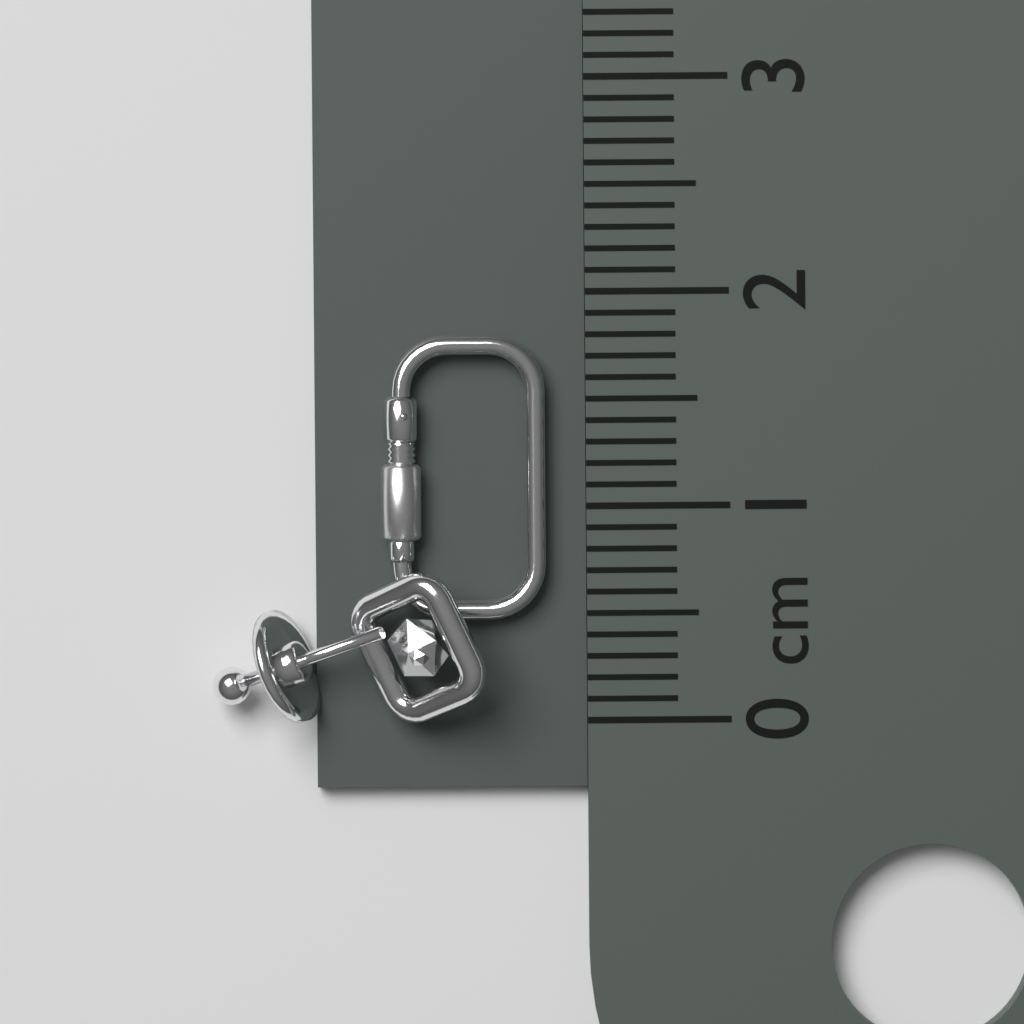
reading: 1.8 cm
